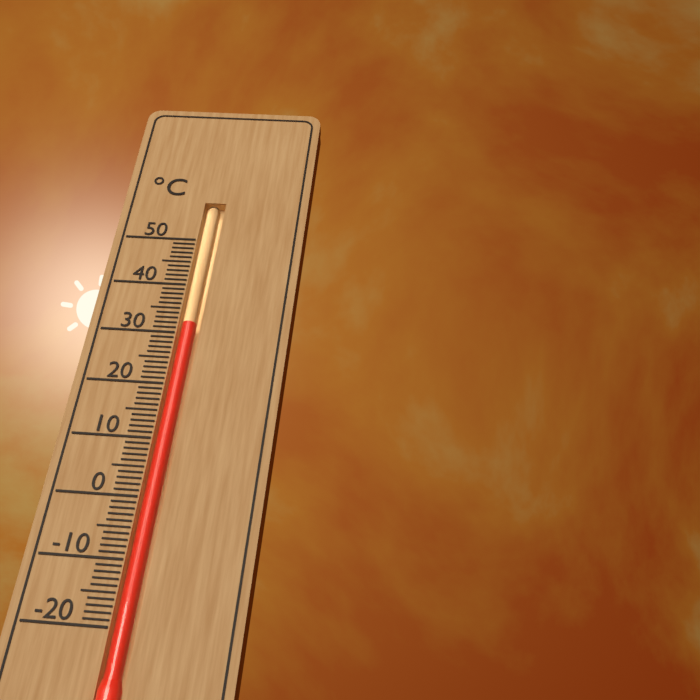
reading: 32 °C
